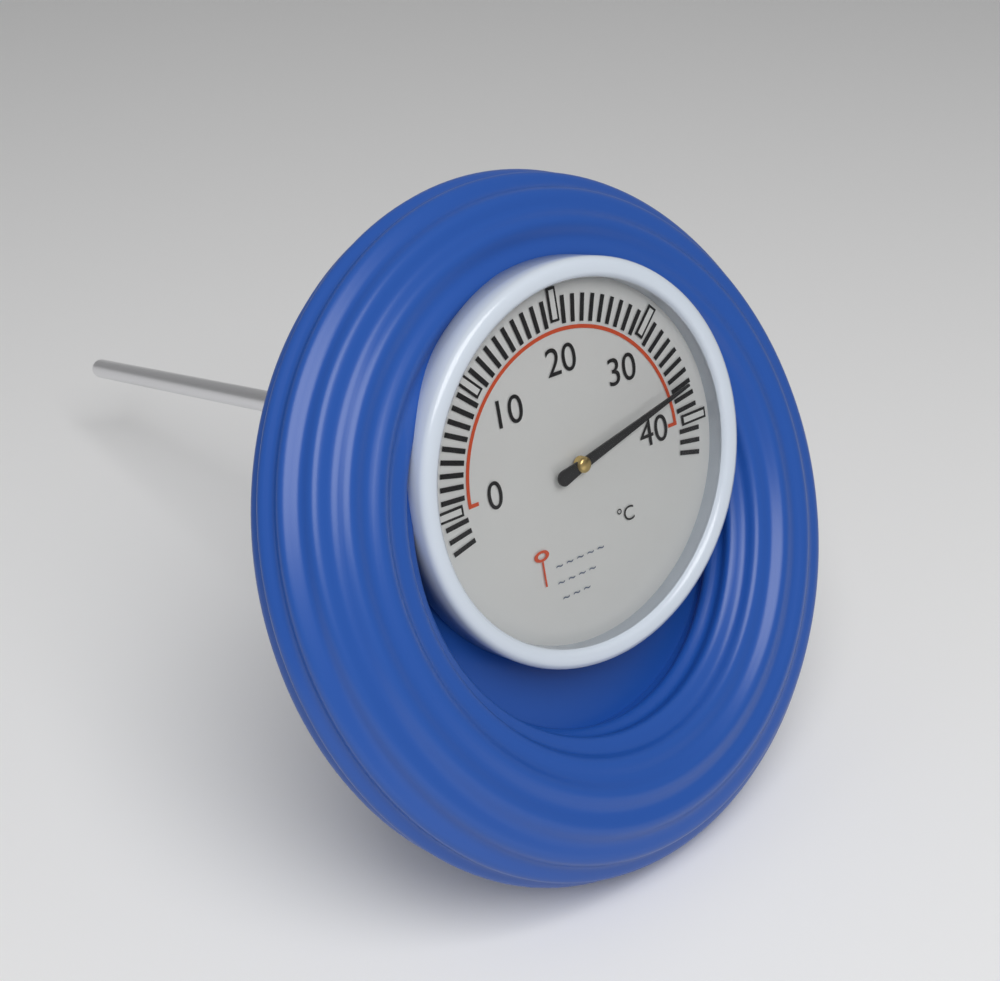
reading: 37 °C
